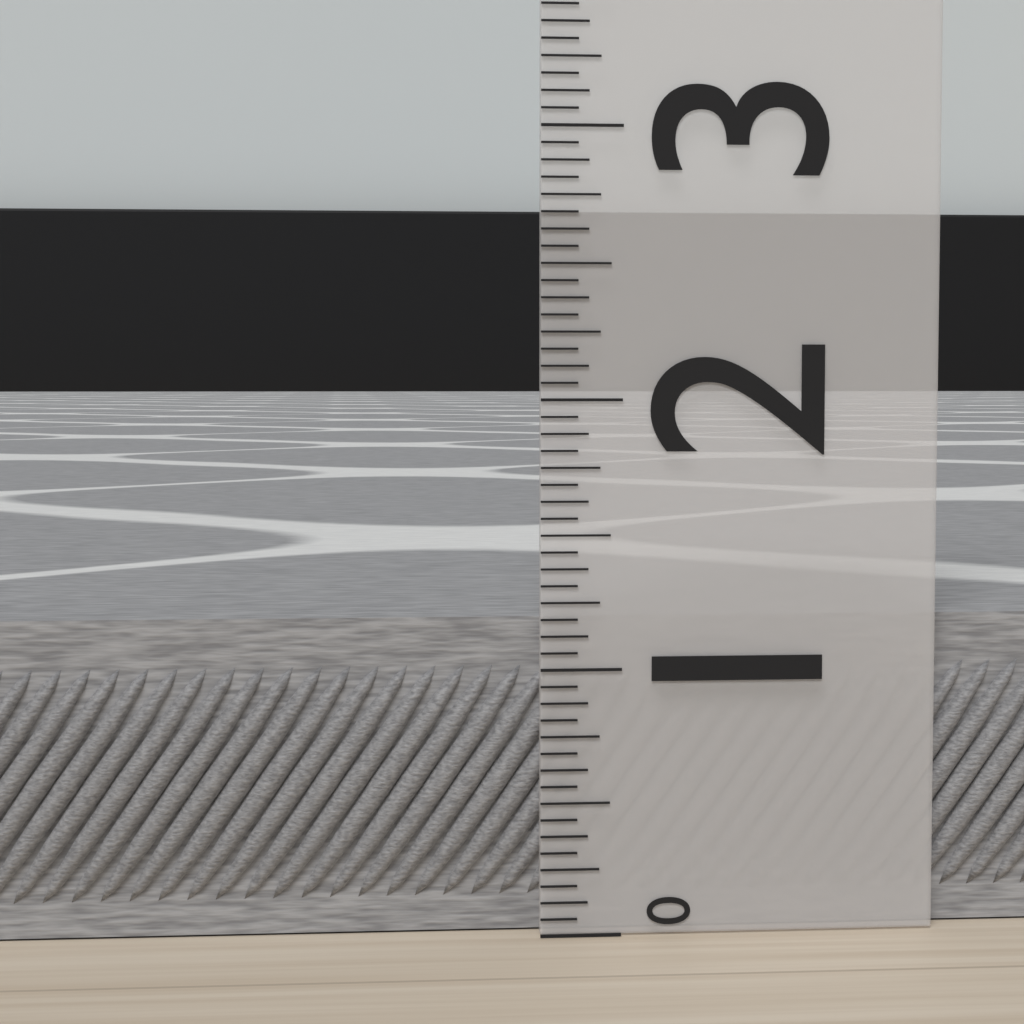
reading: 1.1875 (no unit)
